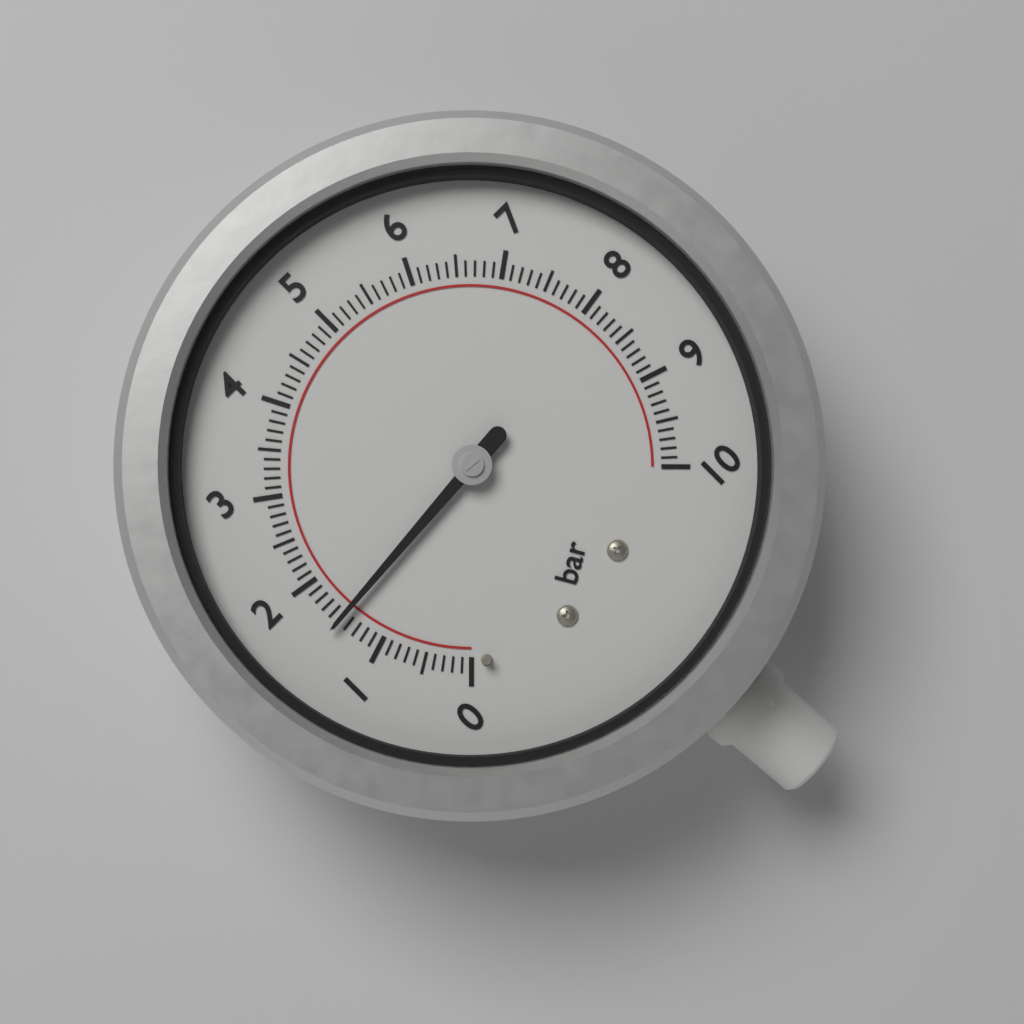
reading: 1.5 bar
